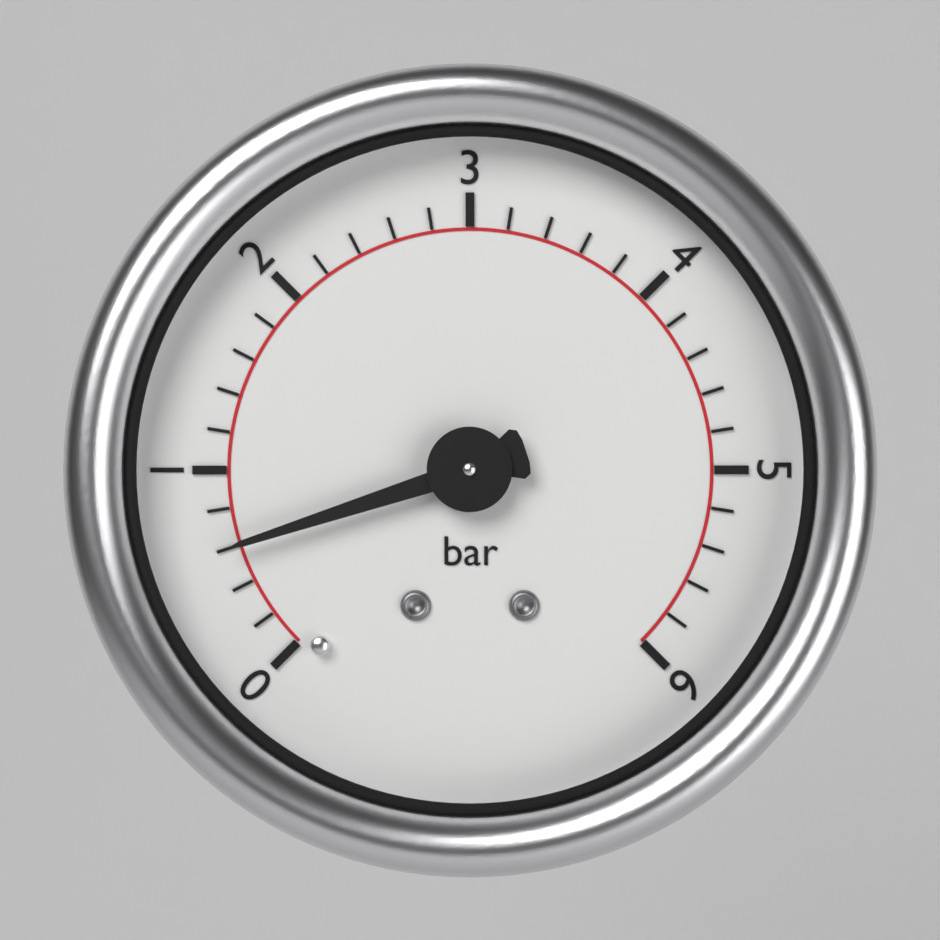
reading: 0.6 bar
